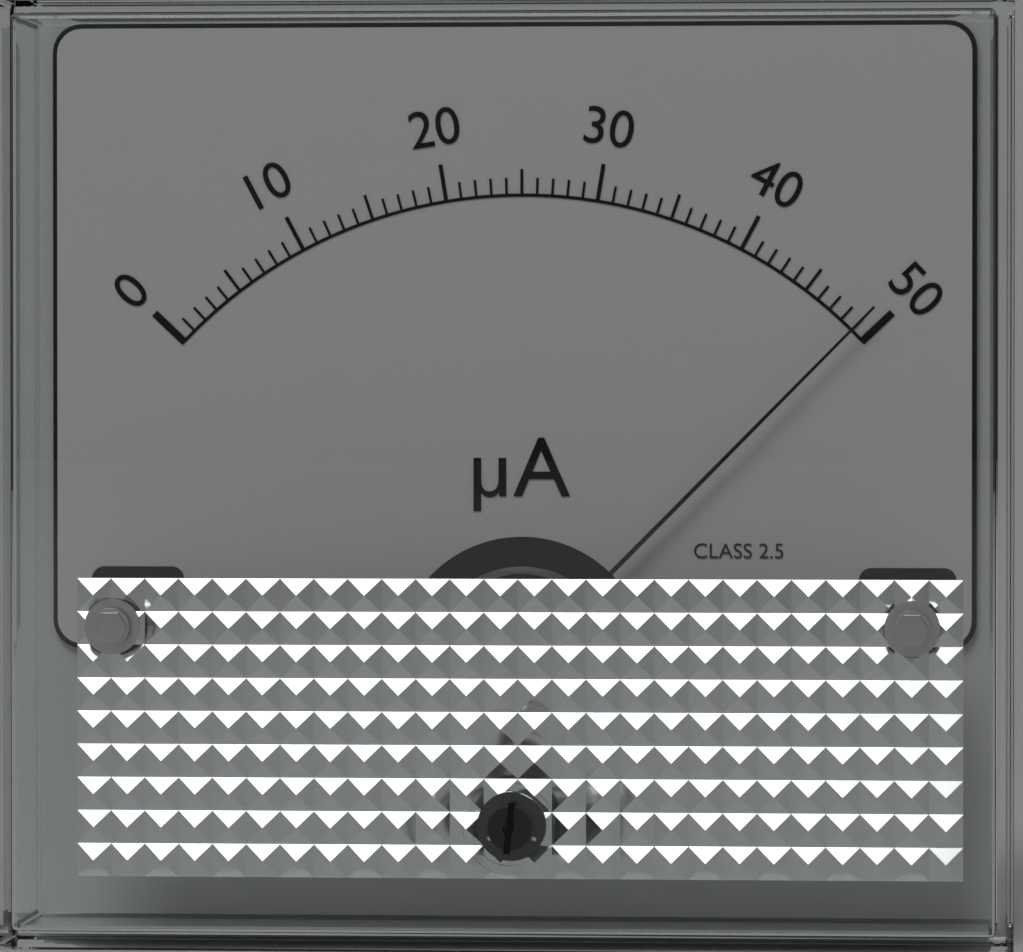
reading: 49 µA
